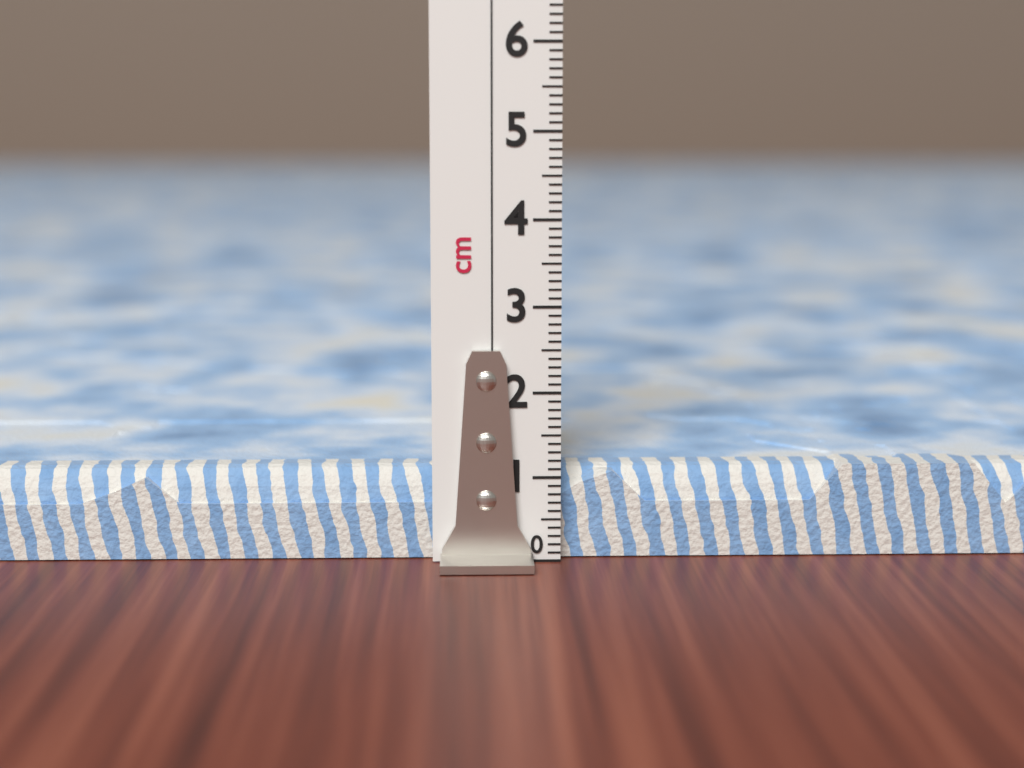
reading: 1.1 cm
